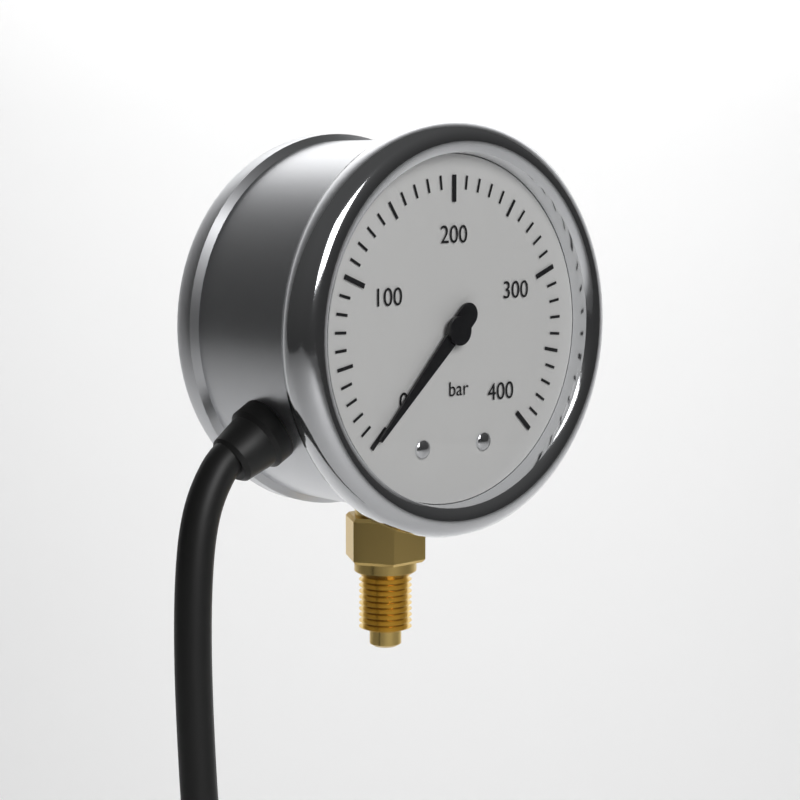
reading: 0 bar
